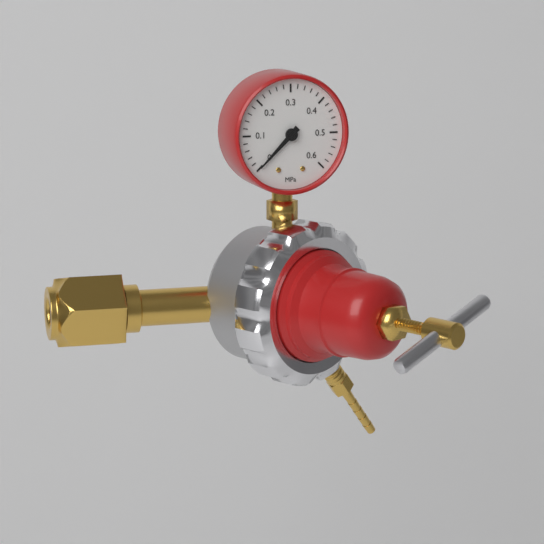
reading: 0.00 MPa
